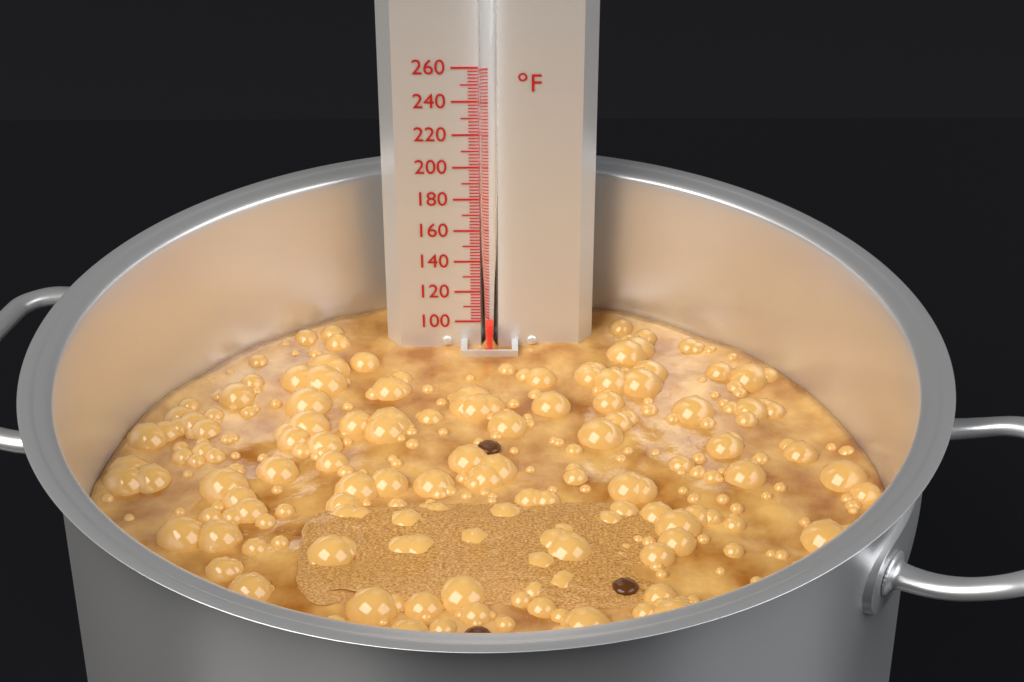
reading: 102 °F
